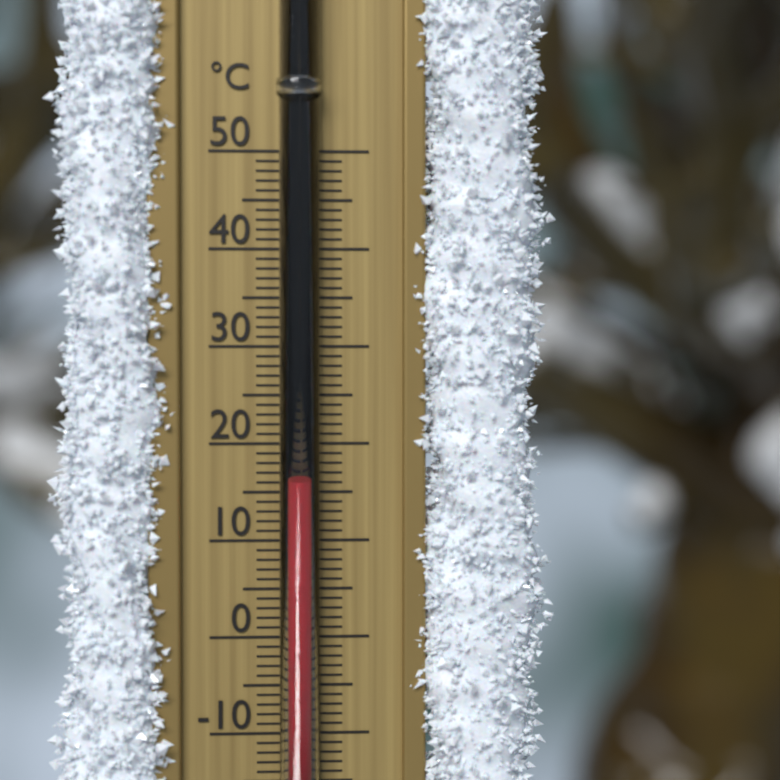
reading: 16 °C
